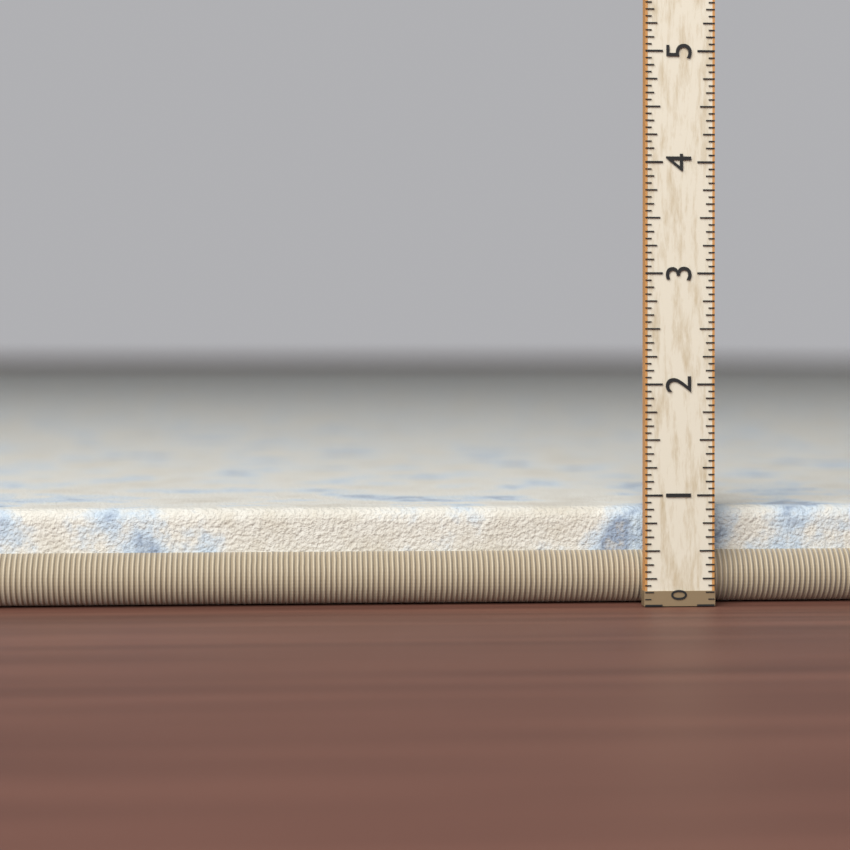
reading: 0.8750 (no unit)
